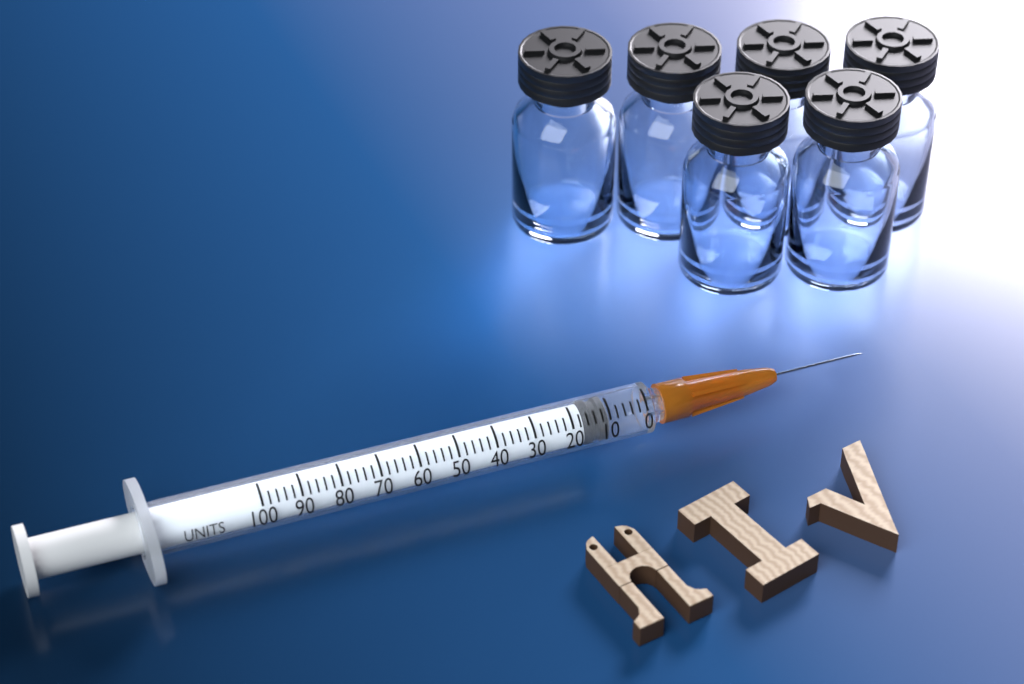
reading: 10 units
